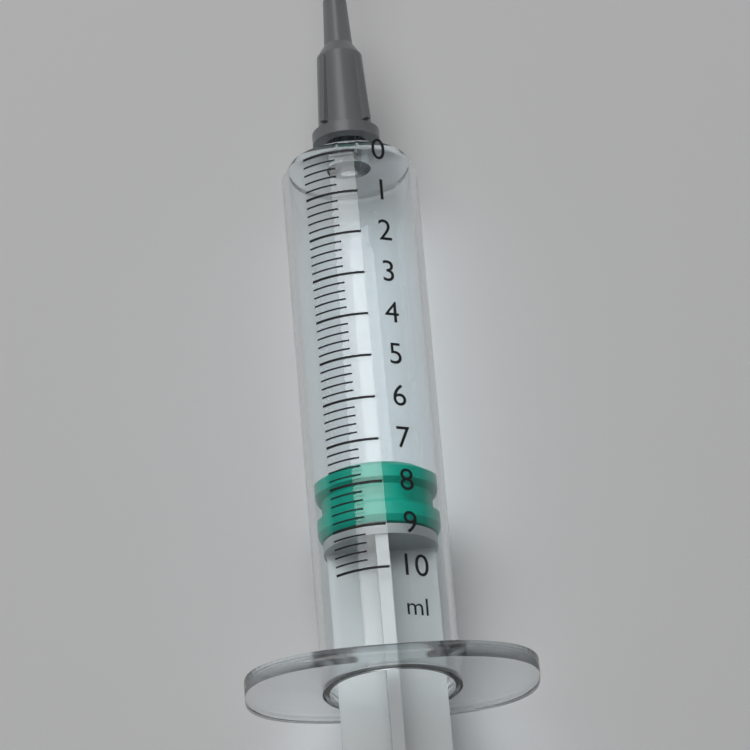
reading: 7.4 ml
